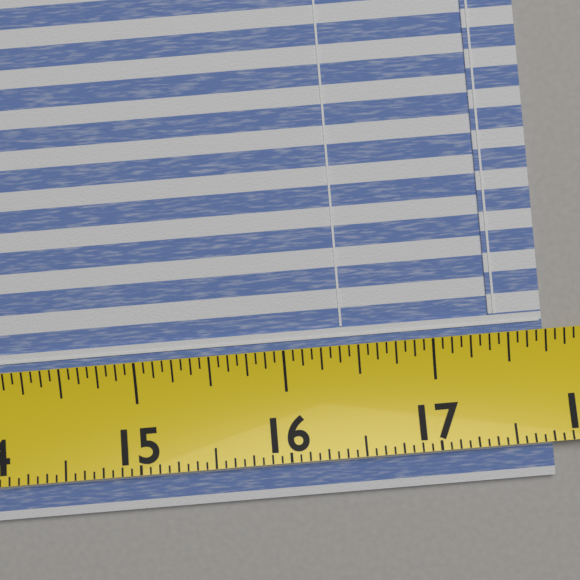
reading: 17.7500 (no unit)
